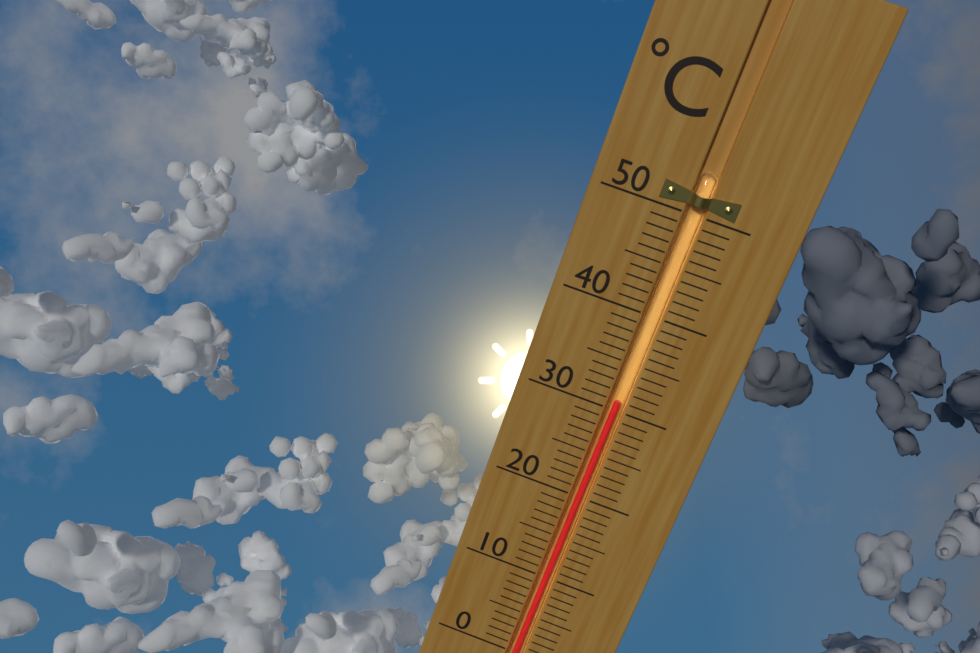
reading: 31 °C
